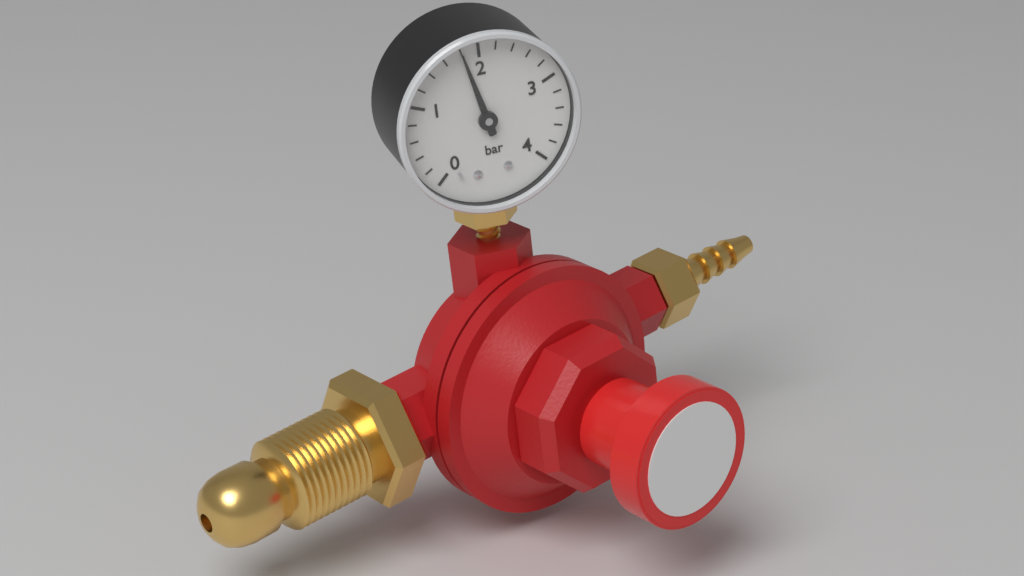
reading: 1.8 bar
